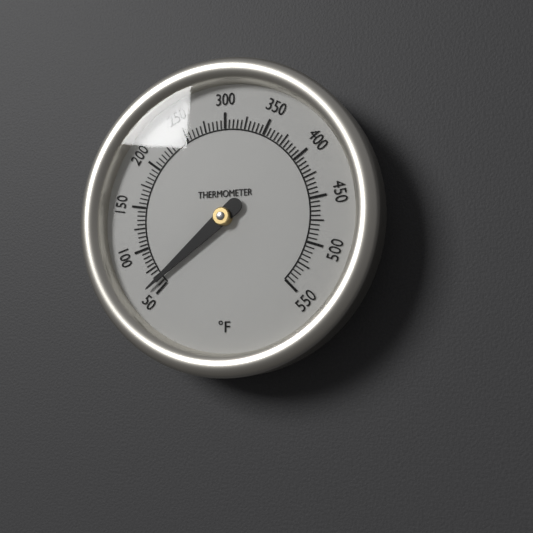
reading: 60 °F
